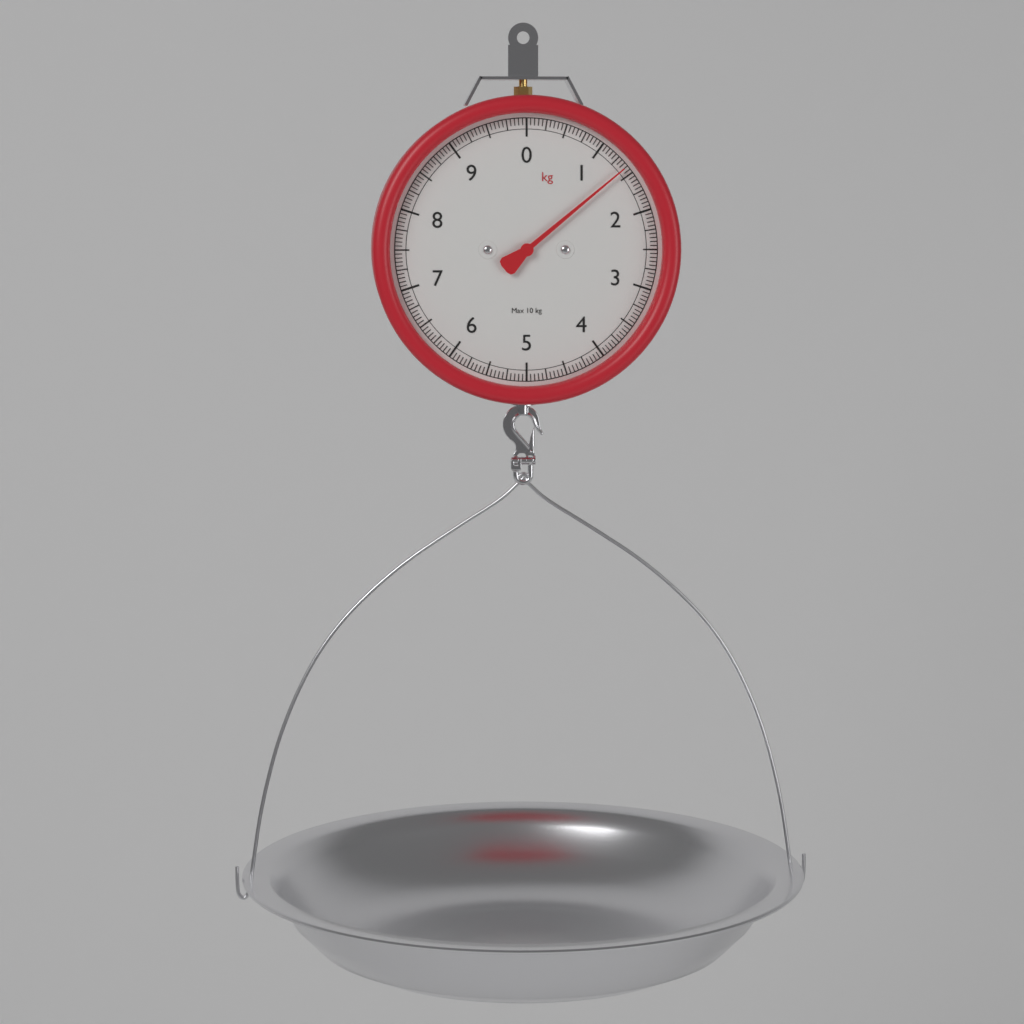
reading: 1.40 kg
